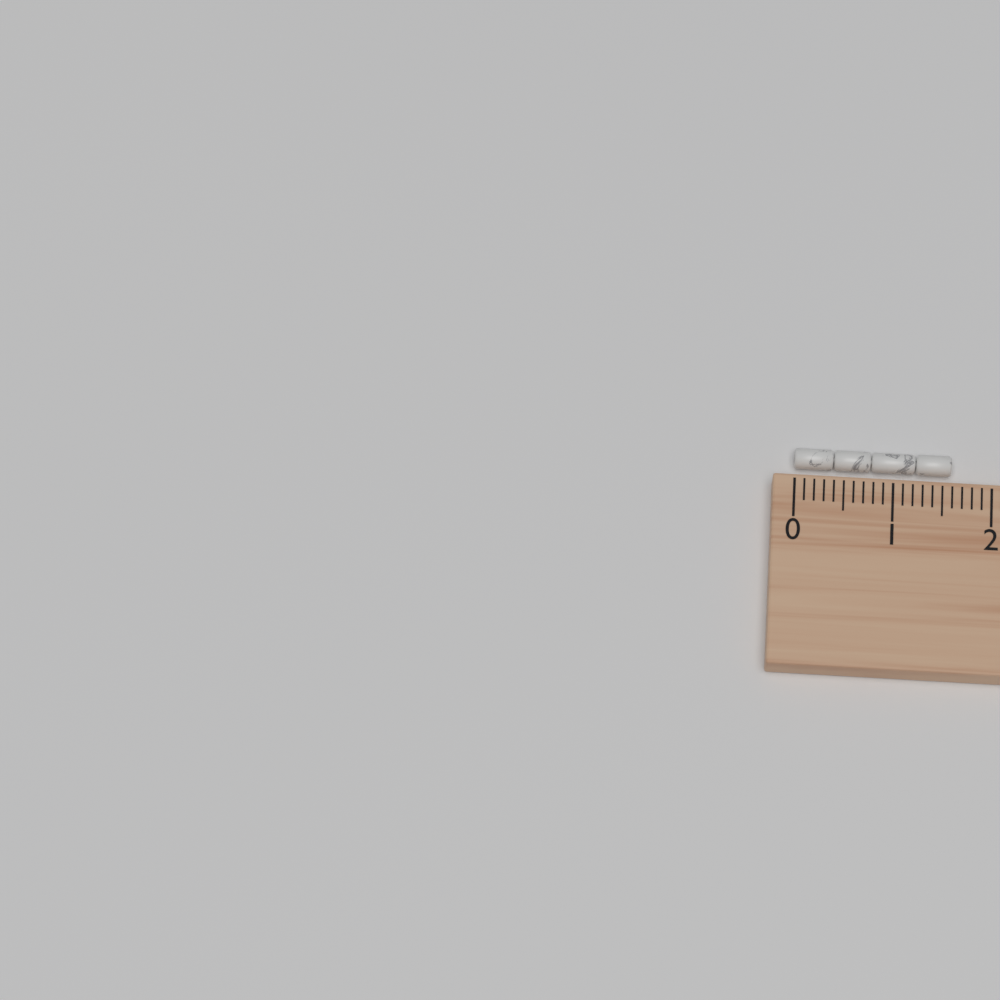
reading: 1.6 cm
